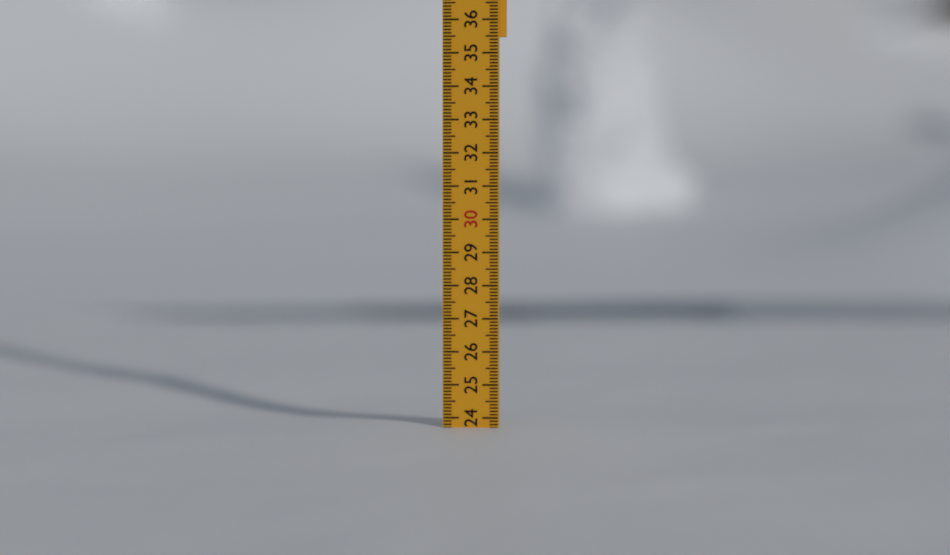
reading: 23.7 (no unit)
